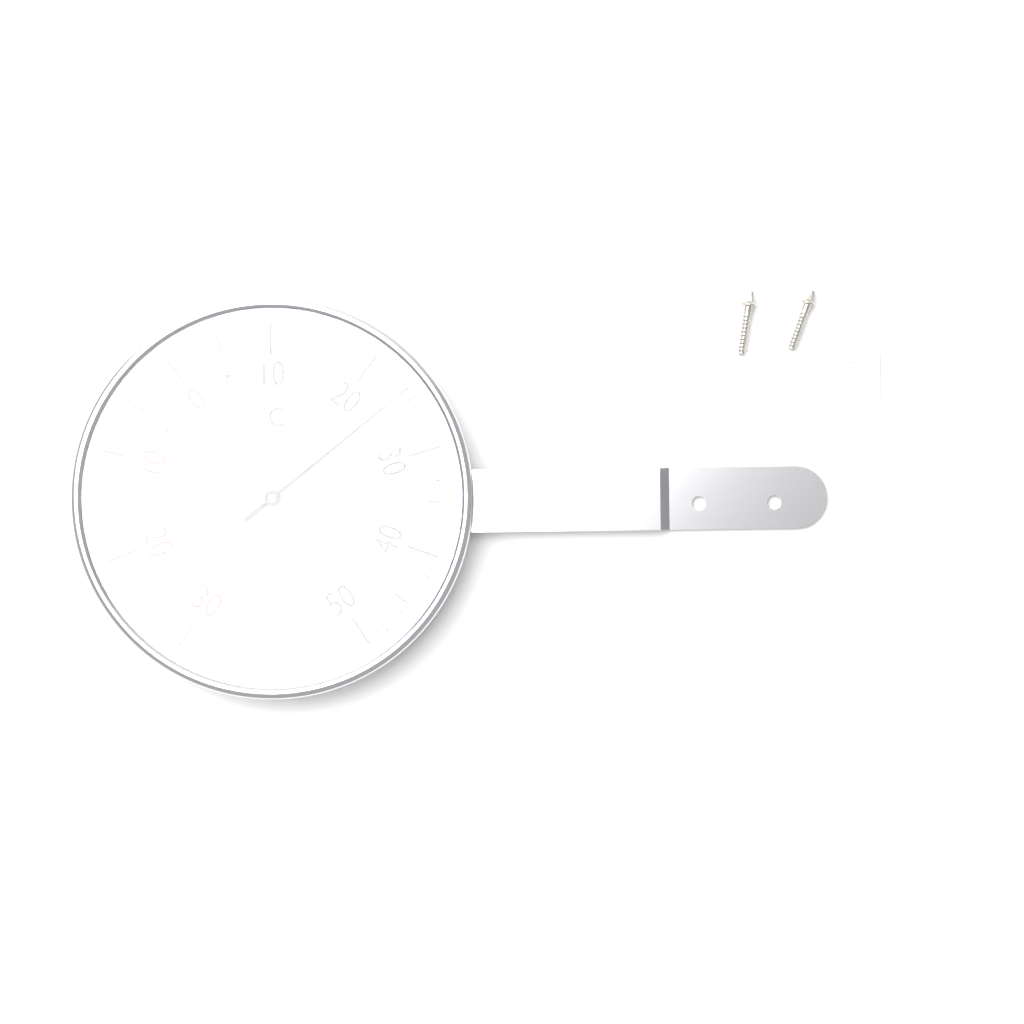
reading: 24 °C
